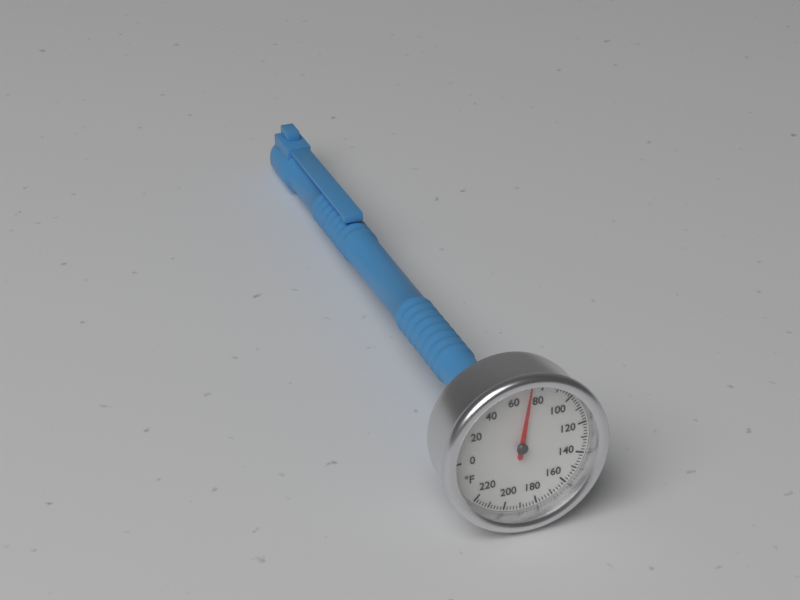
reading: 72 °F
